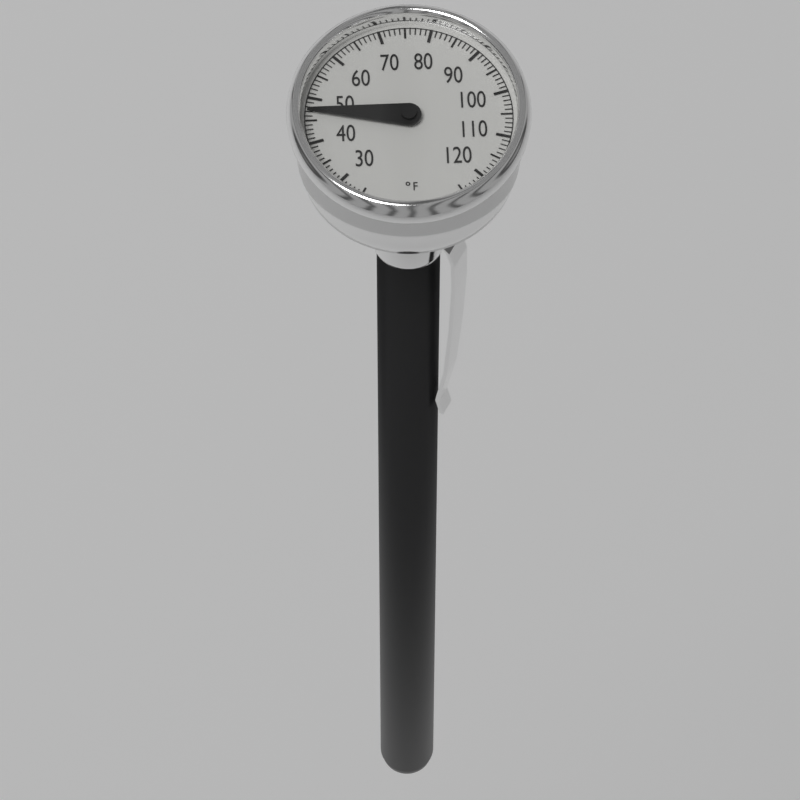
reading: 47 °F
